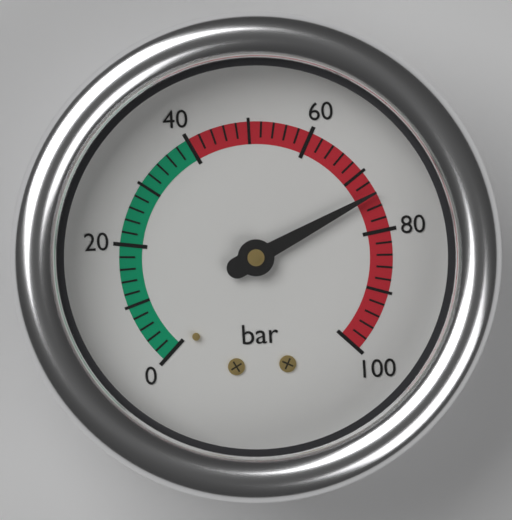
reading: 74 bar
